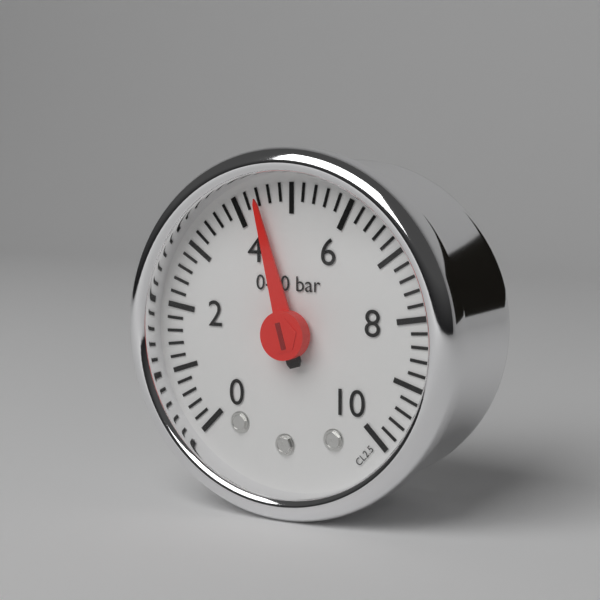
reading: 4.4 bar
